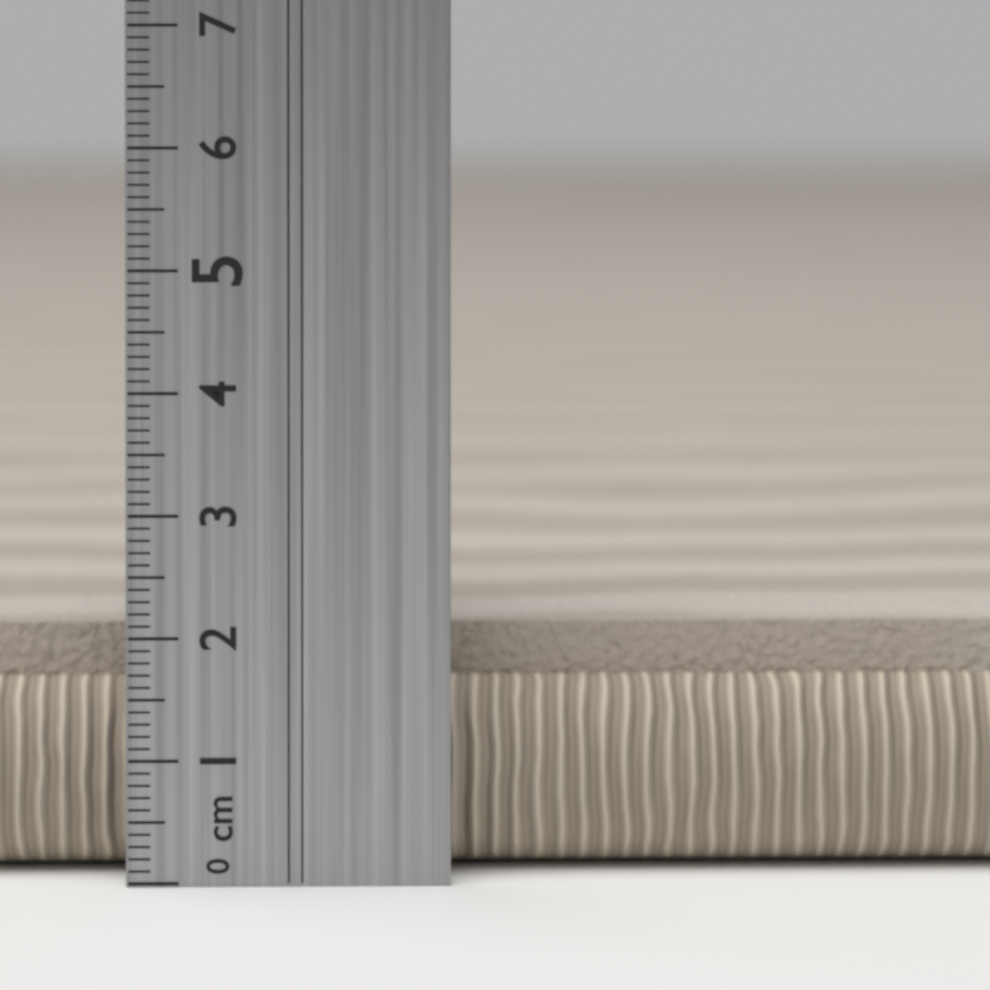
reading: 2.0 cm
